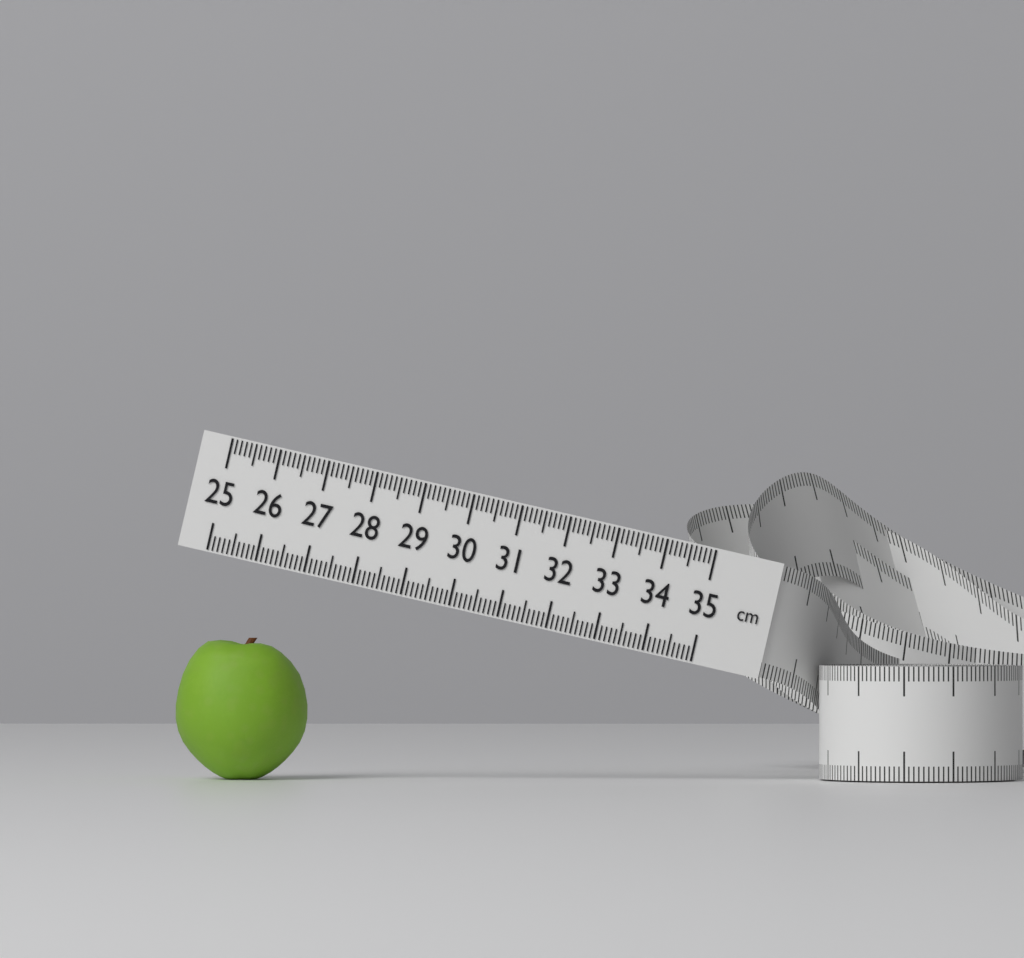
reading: 27.7 cm
